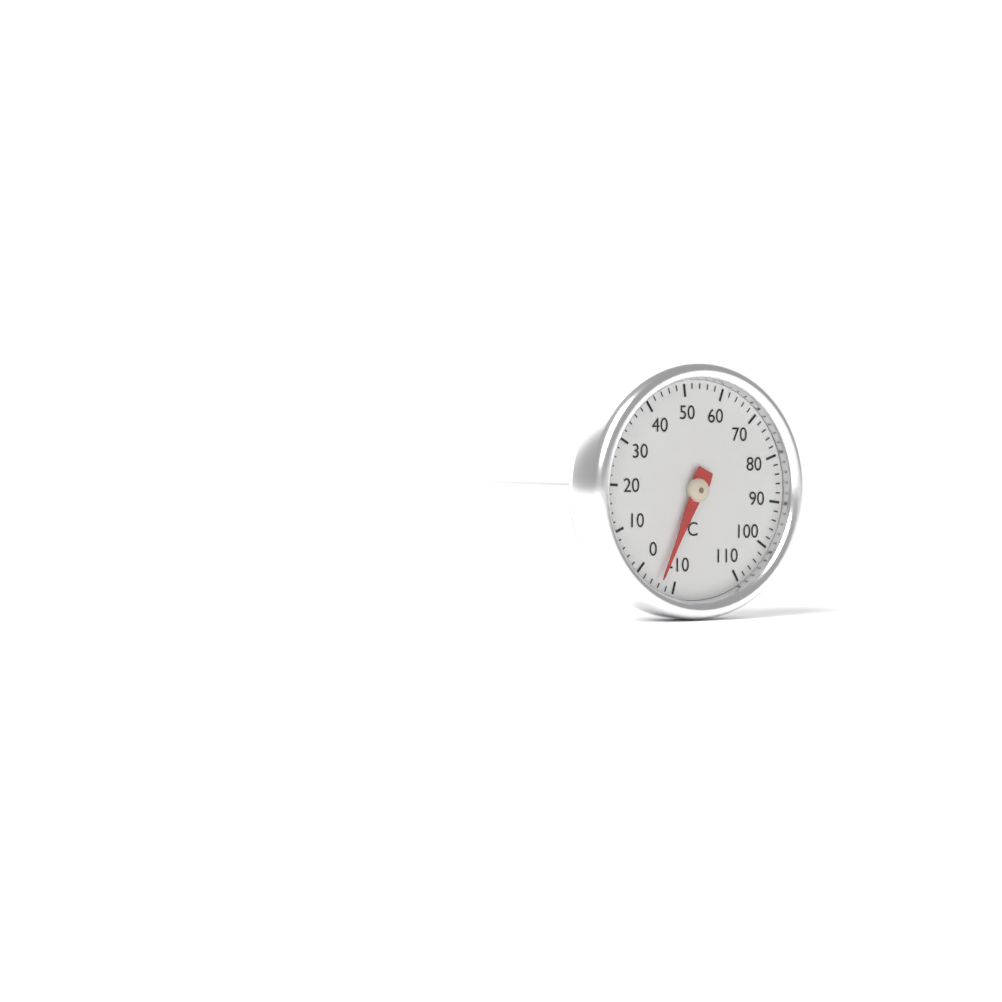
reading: -6 °C
